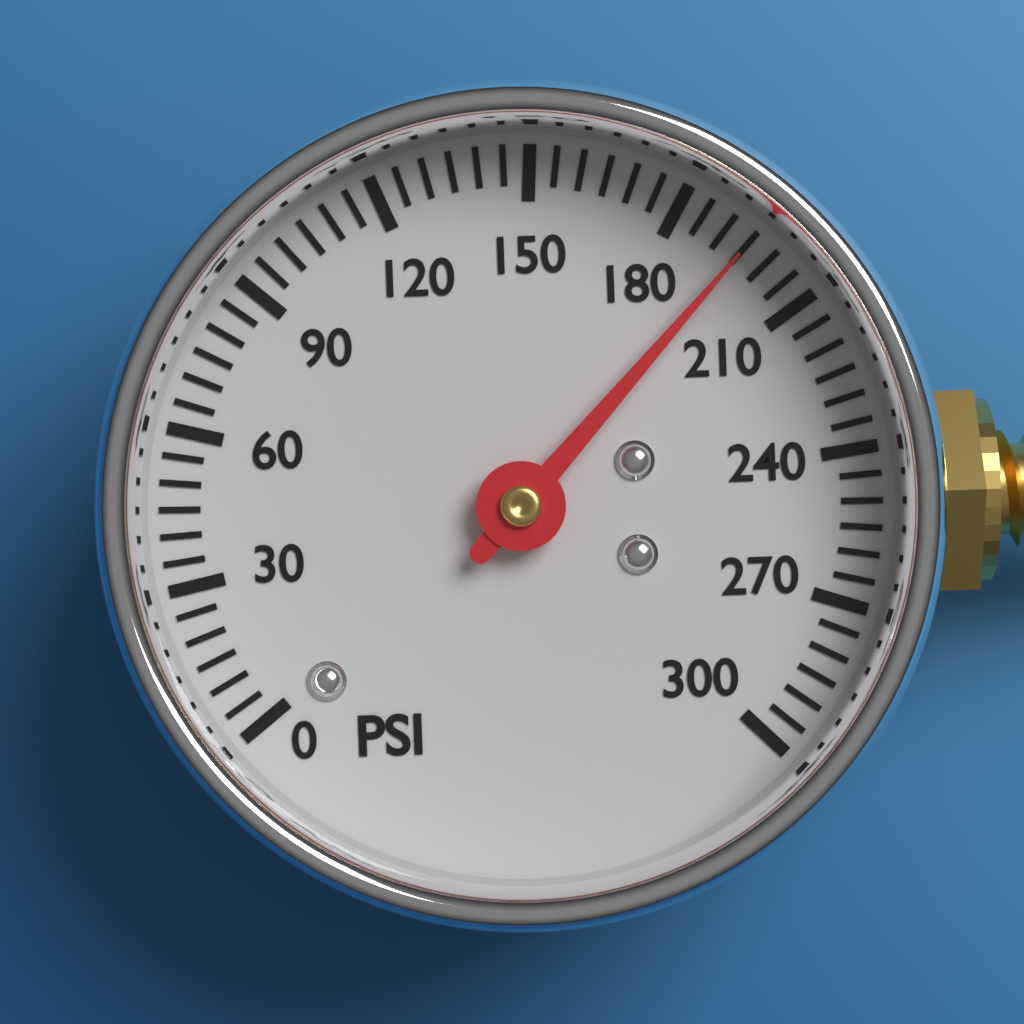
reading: 195 psi
